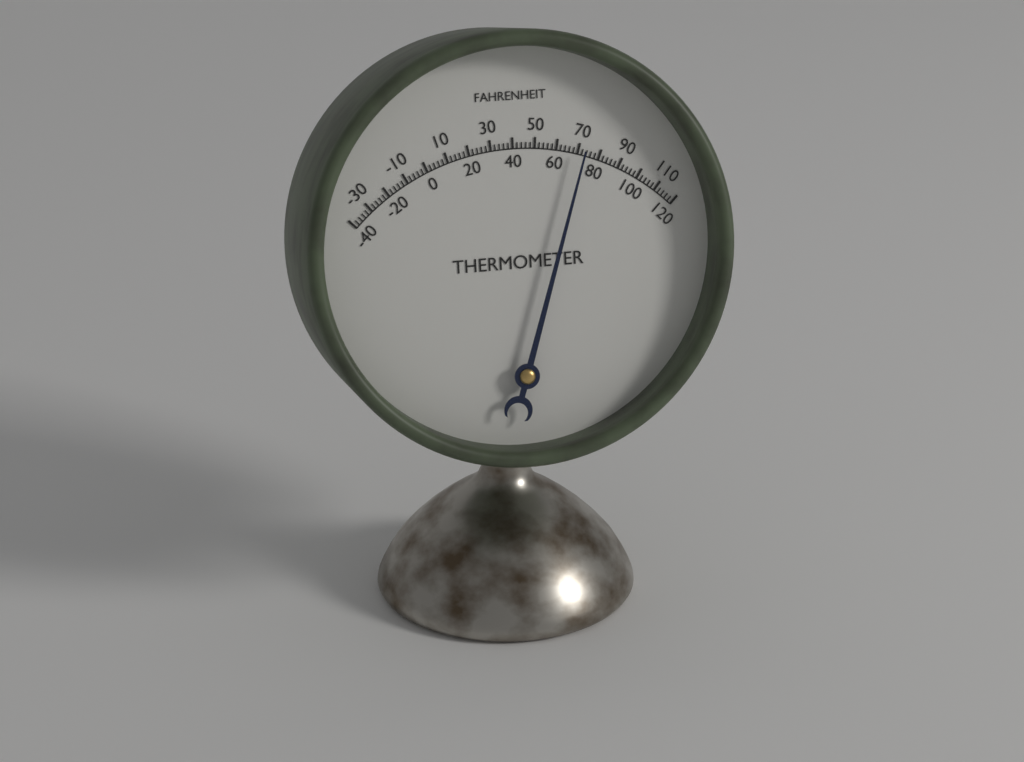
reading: 72 °F
